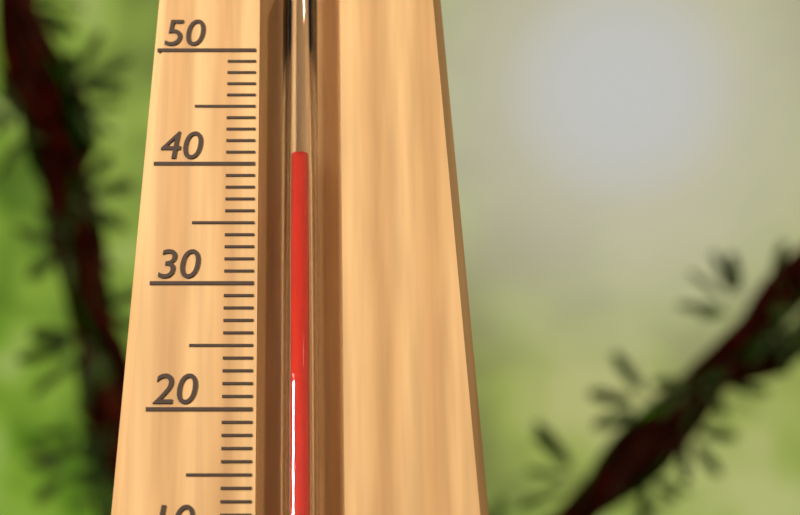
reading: 41 °C
